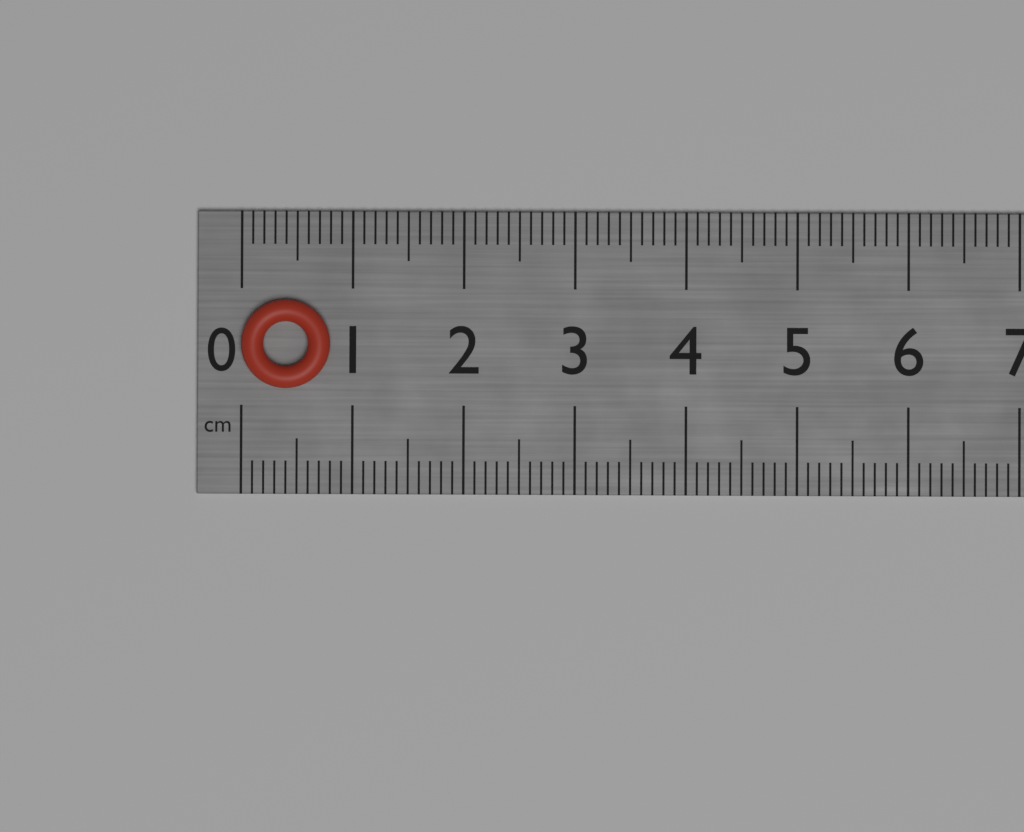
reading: 0.8 cm
